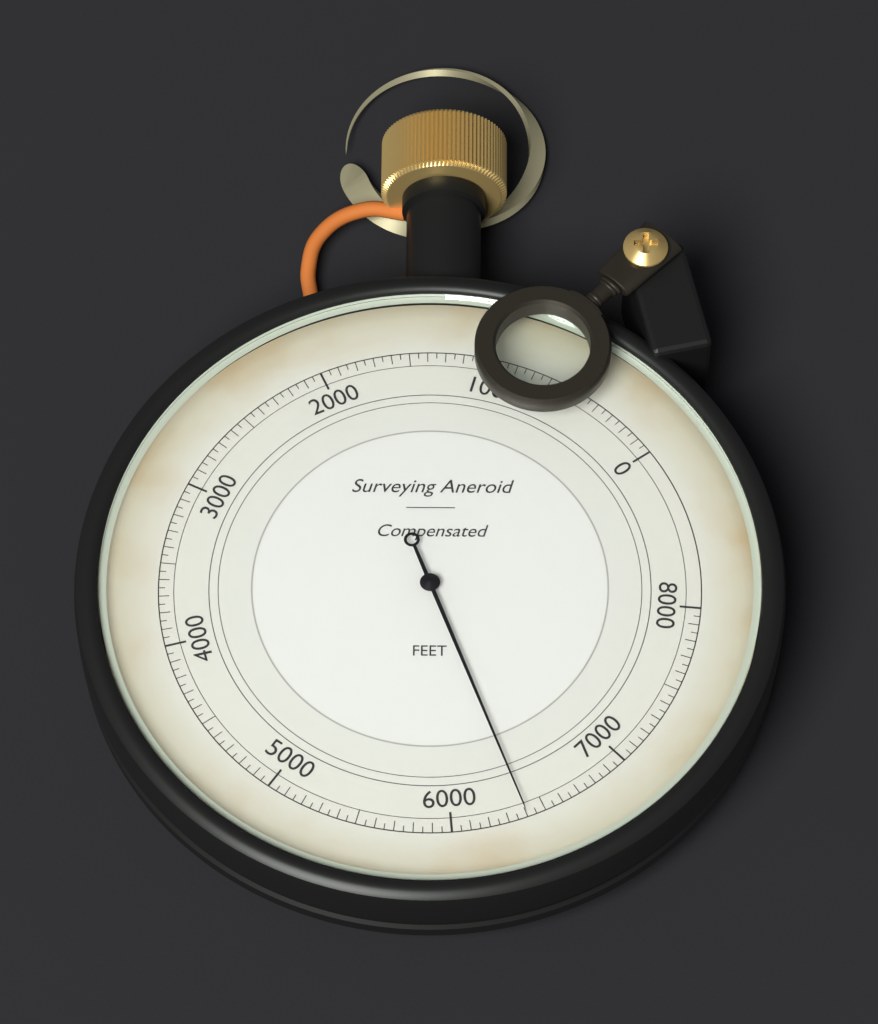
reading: 6400 ft
